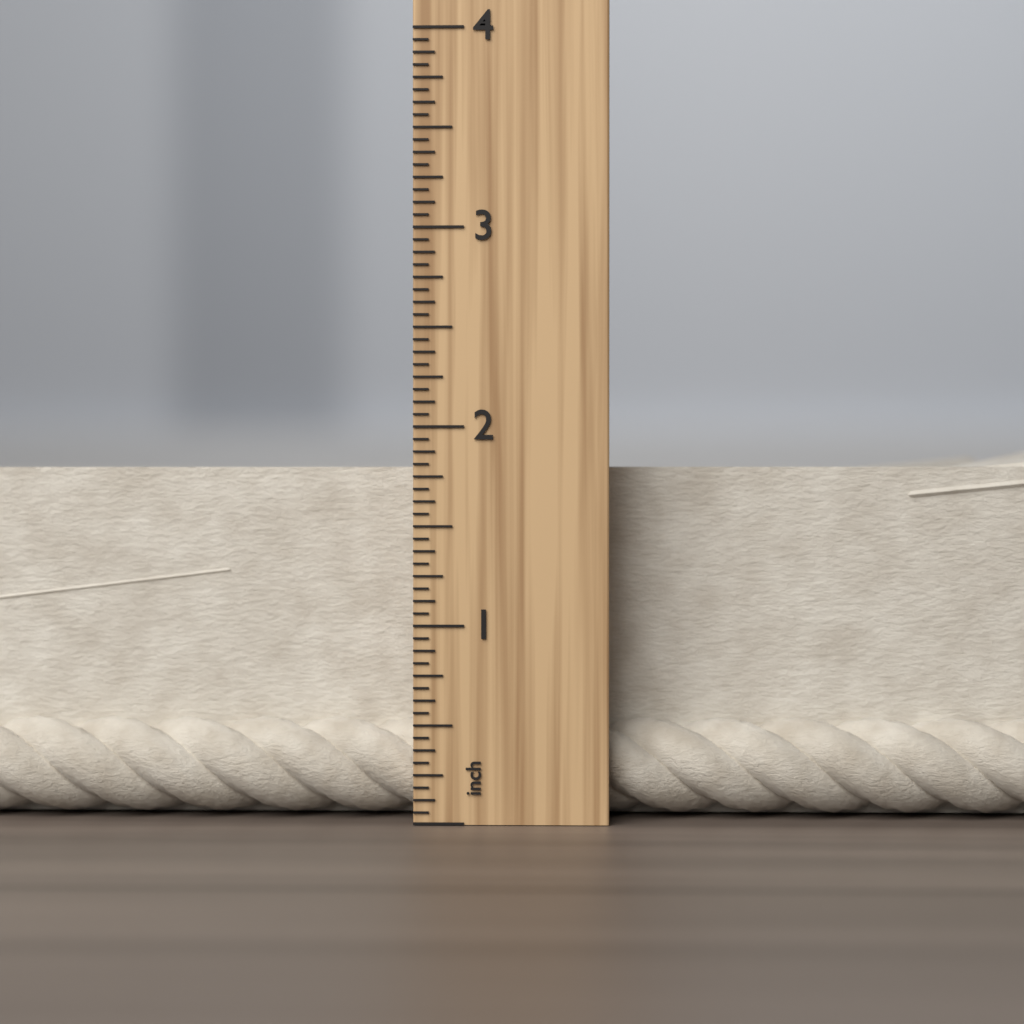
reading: 1.9375 inch
